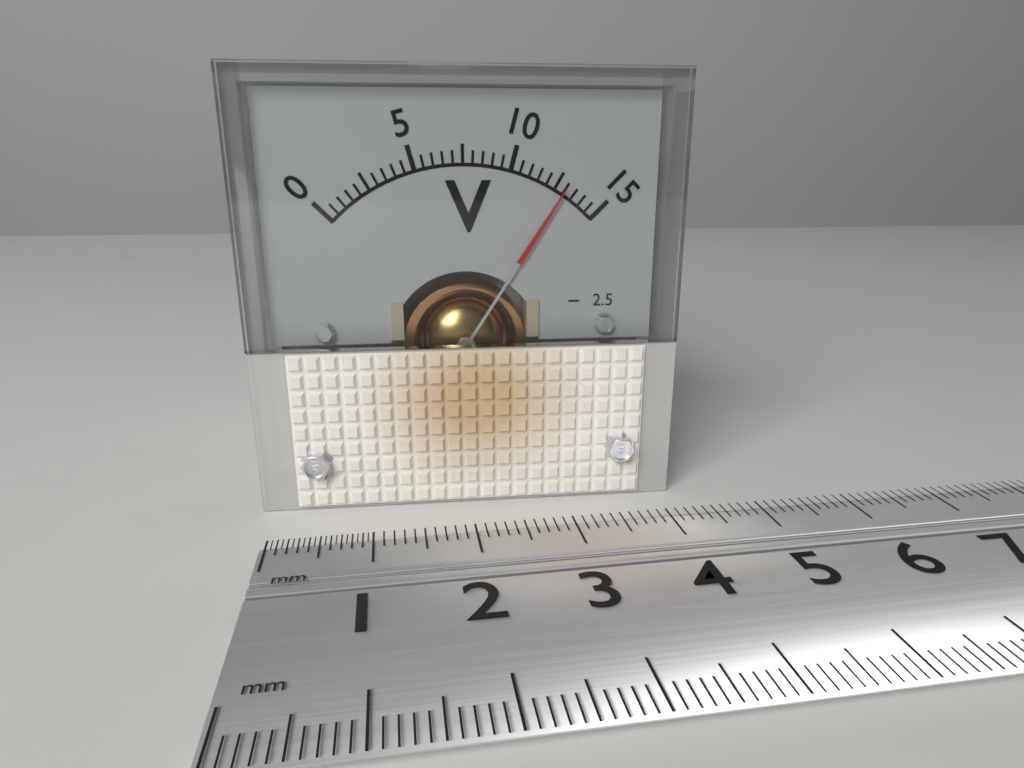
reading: 13.0 V
